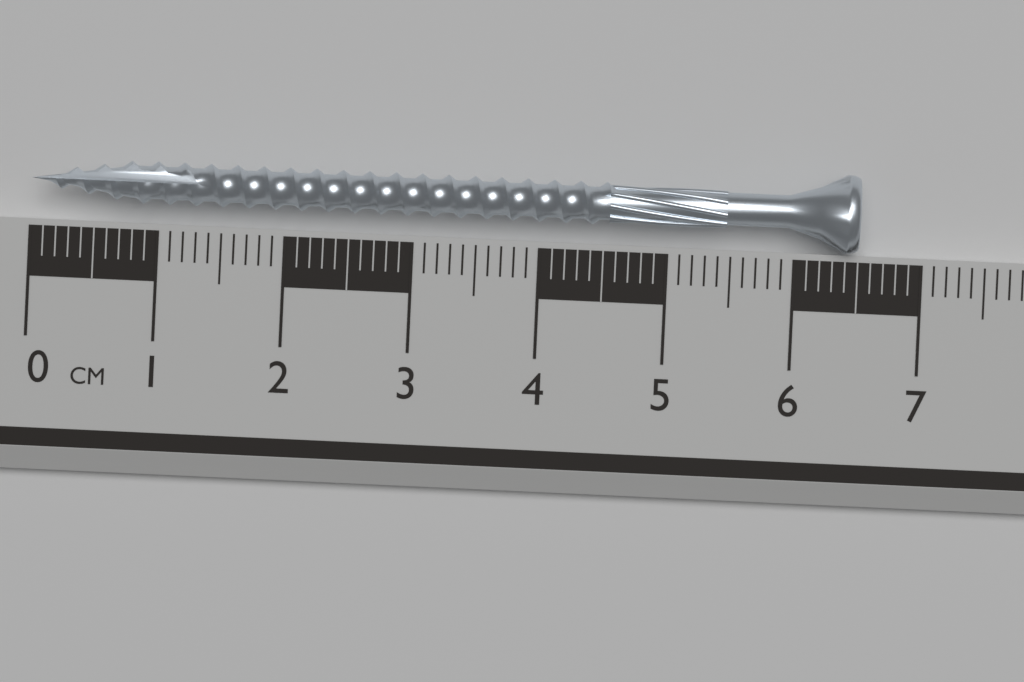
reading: 6.5 cm
